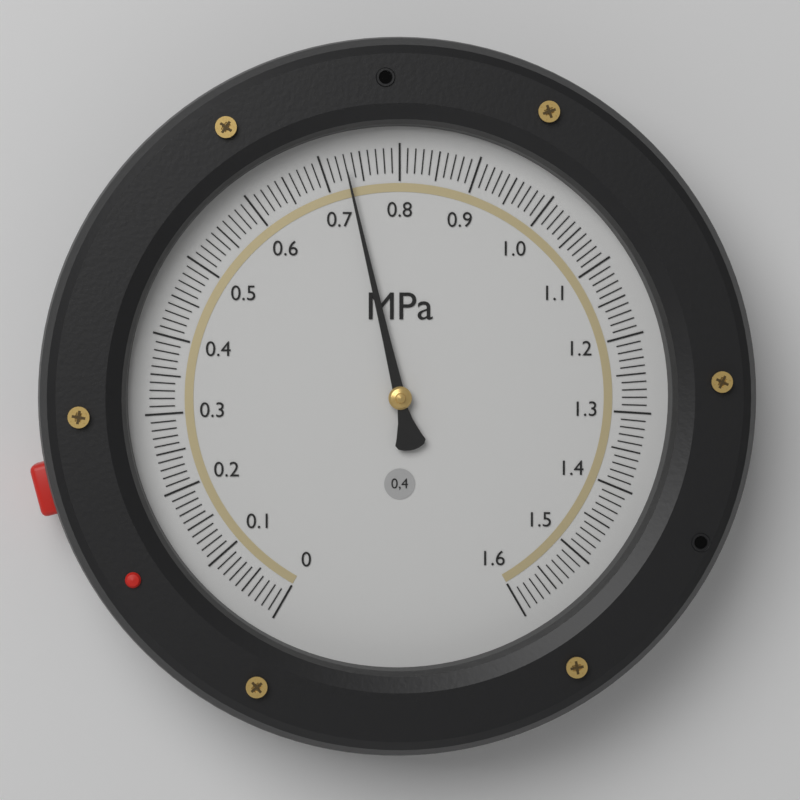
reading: 0.73 MPa
